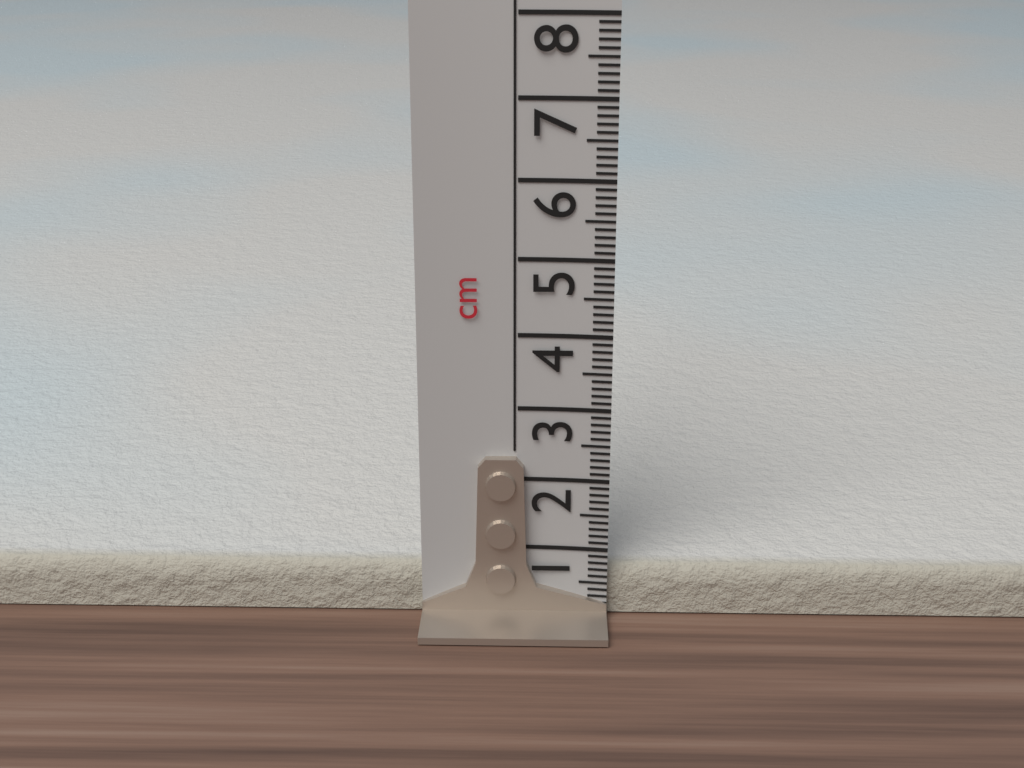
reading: 0.7 cm
